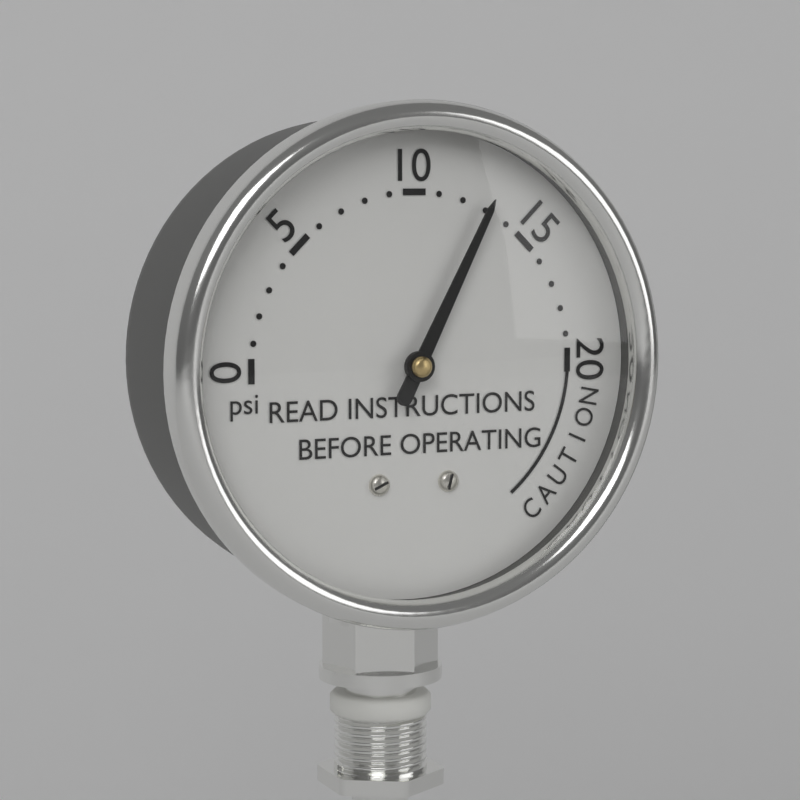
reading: 13 psi
